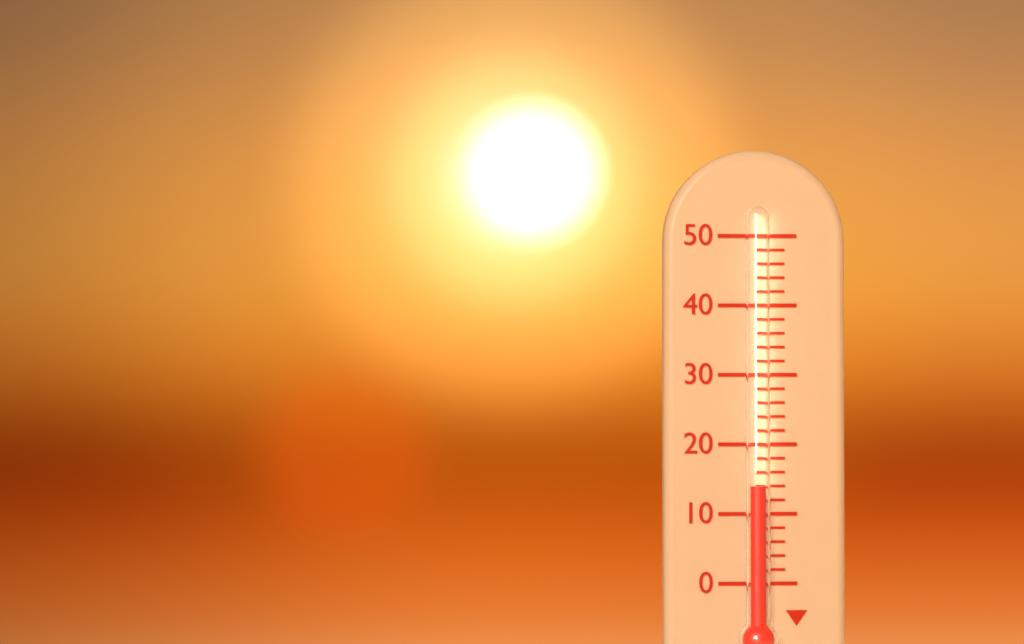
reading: 14 (no unit)
